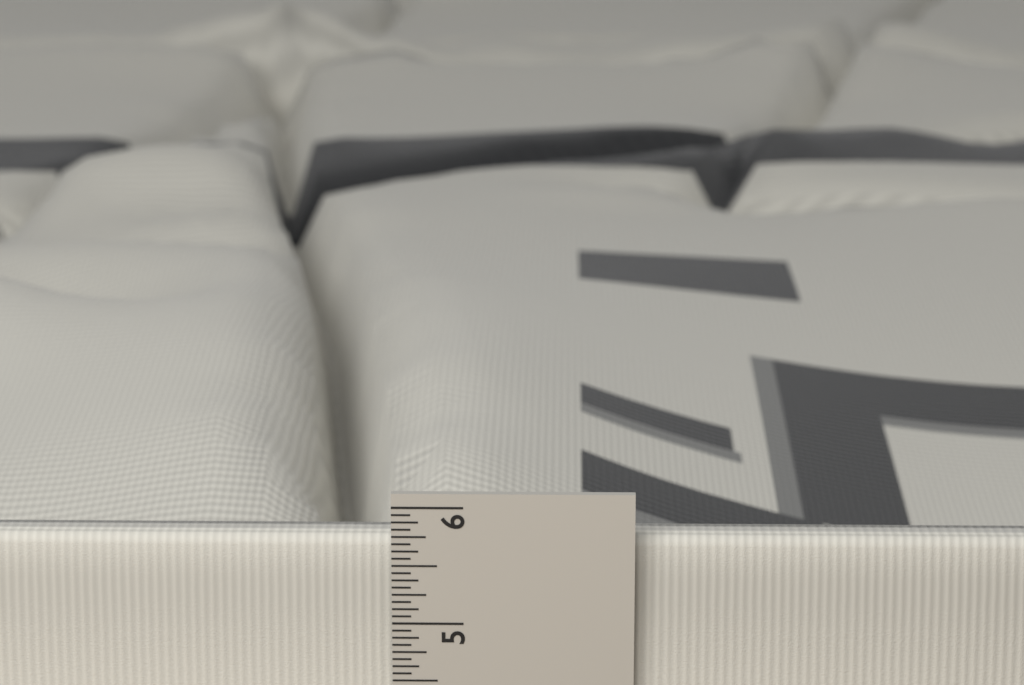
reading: 5.6875 in
